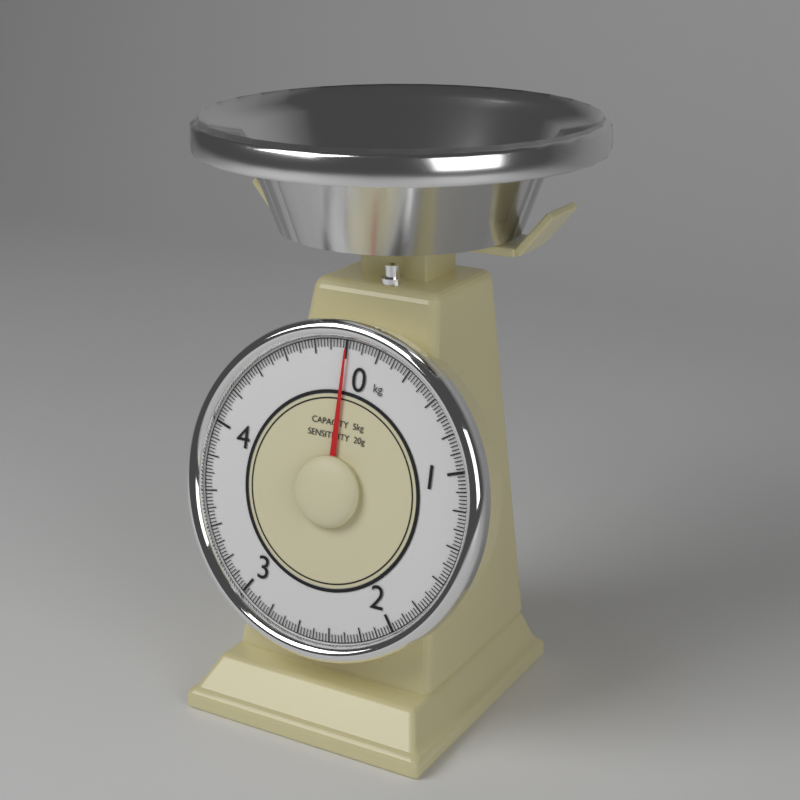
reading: 0.00 kg
